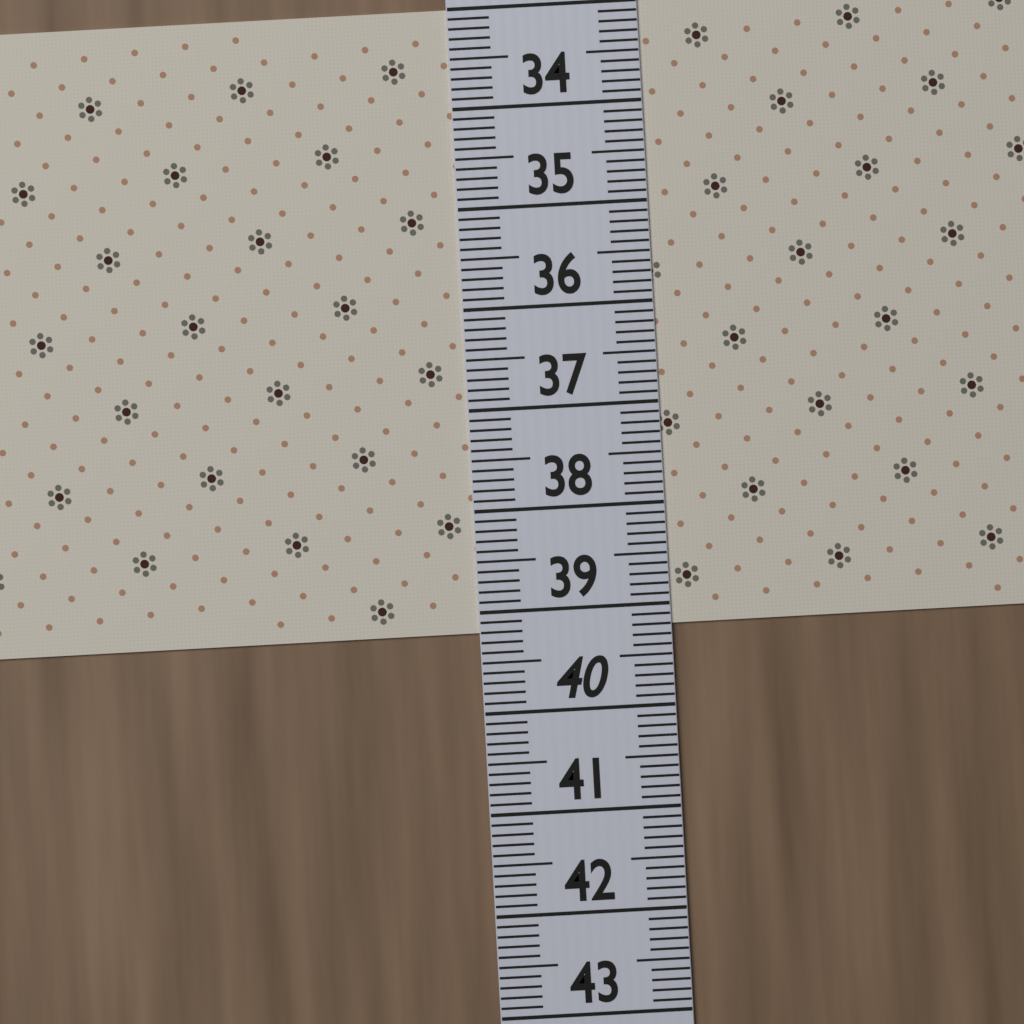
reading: 39.2 (no unit)
